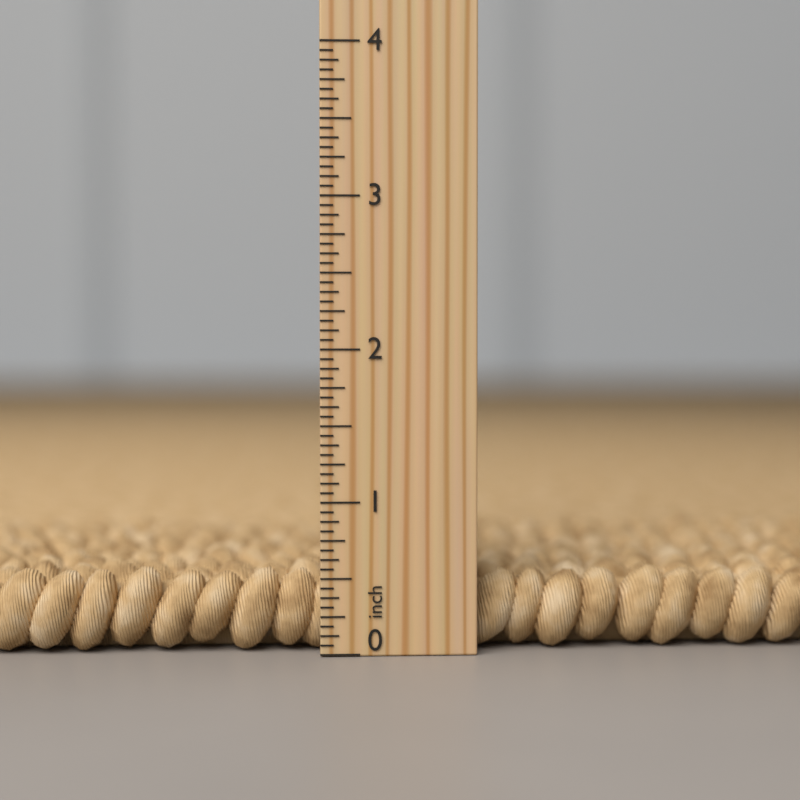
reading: 0.5625 inch
